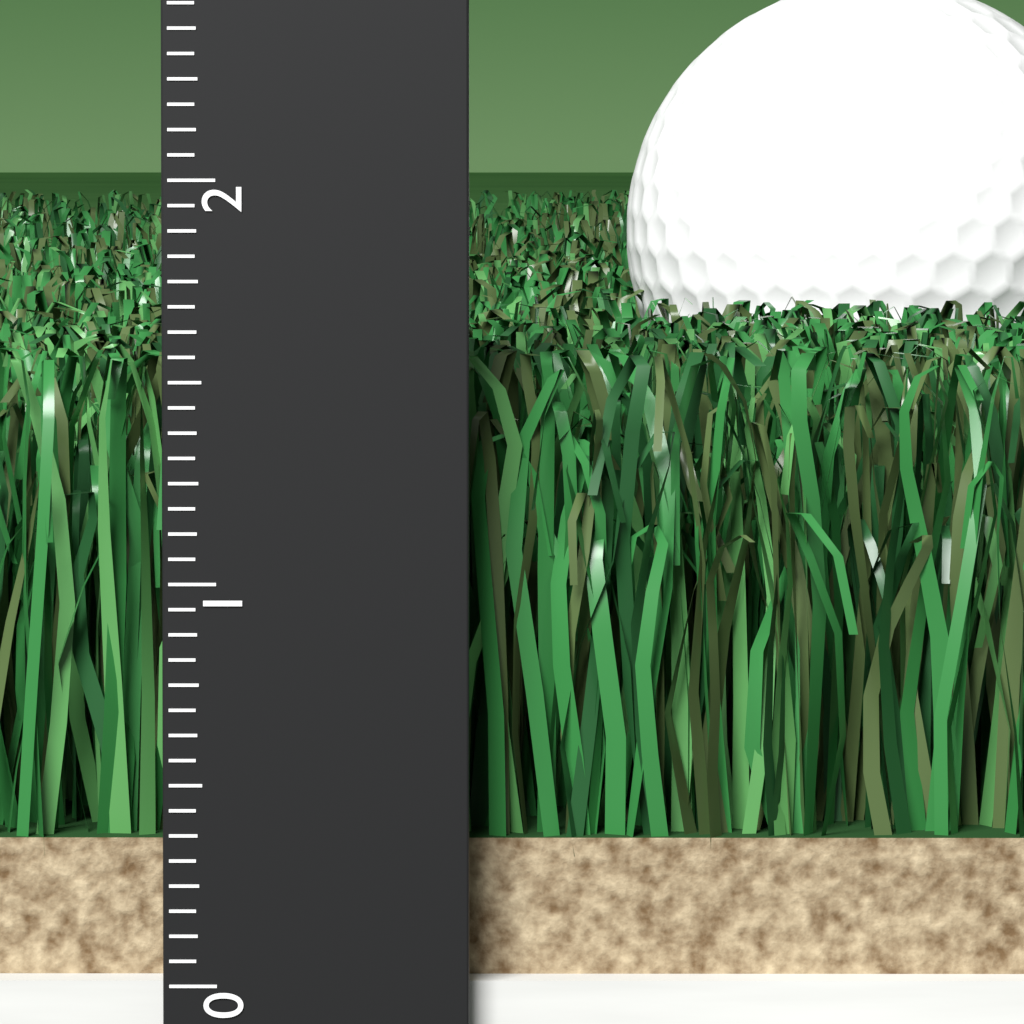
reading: 1.5625 (no unit)
